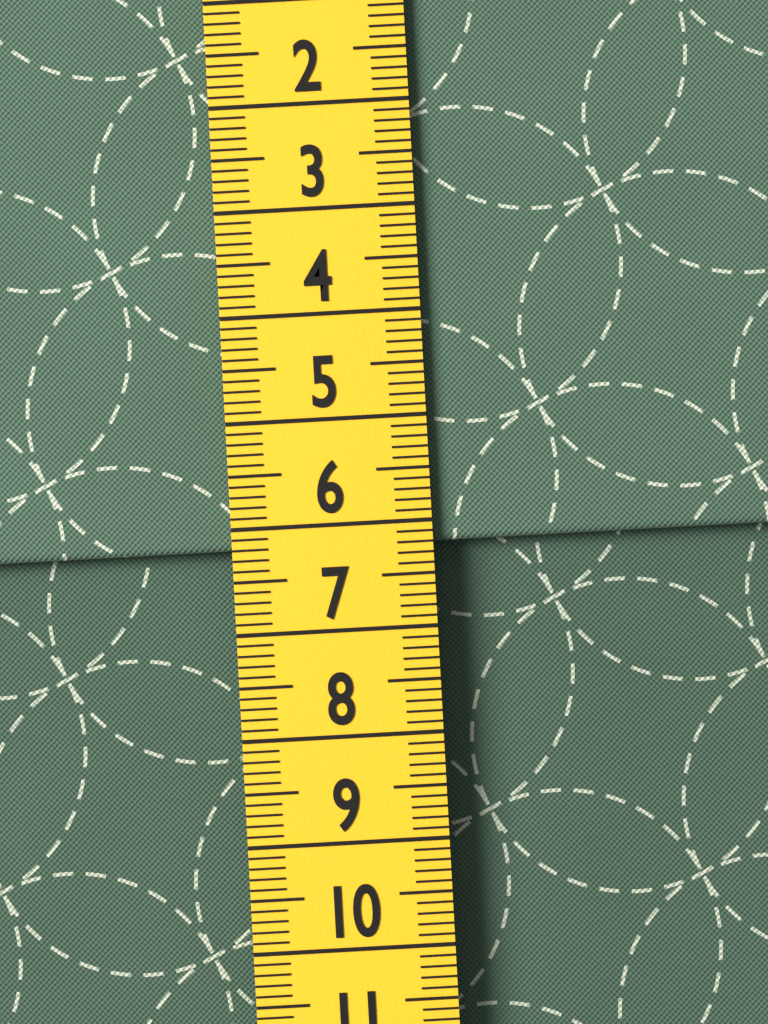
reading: 6.2 cm
